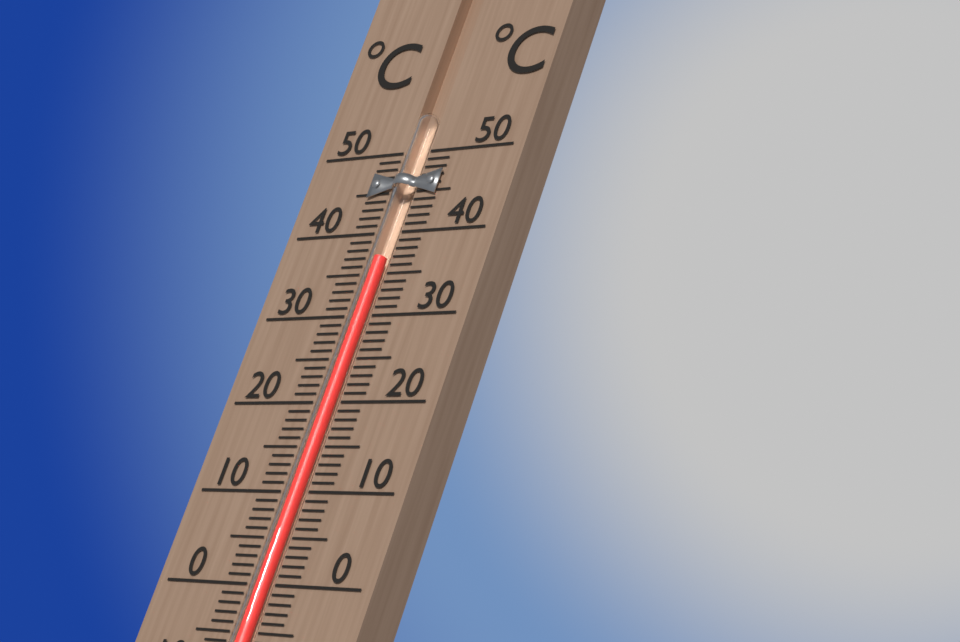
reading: 37 °C
